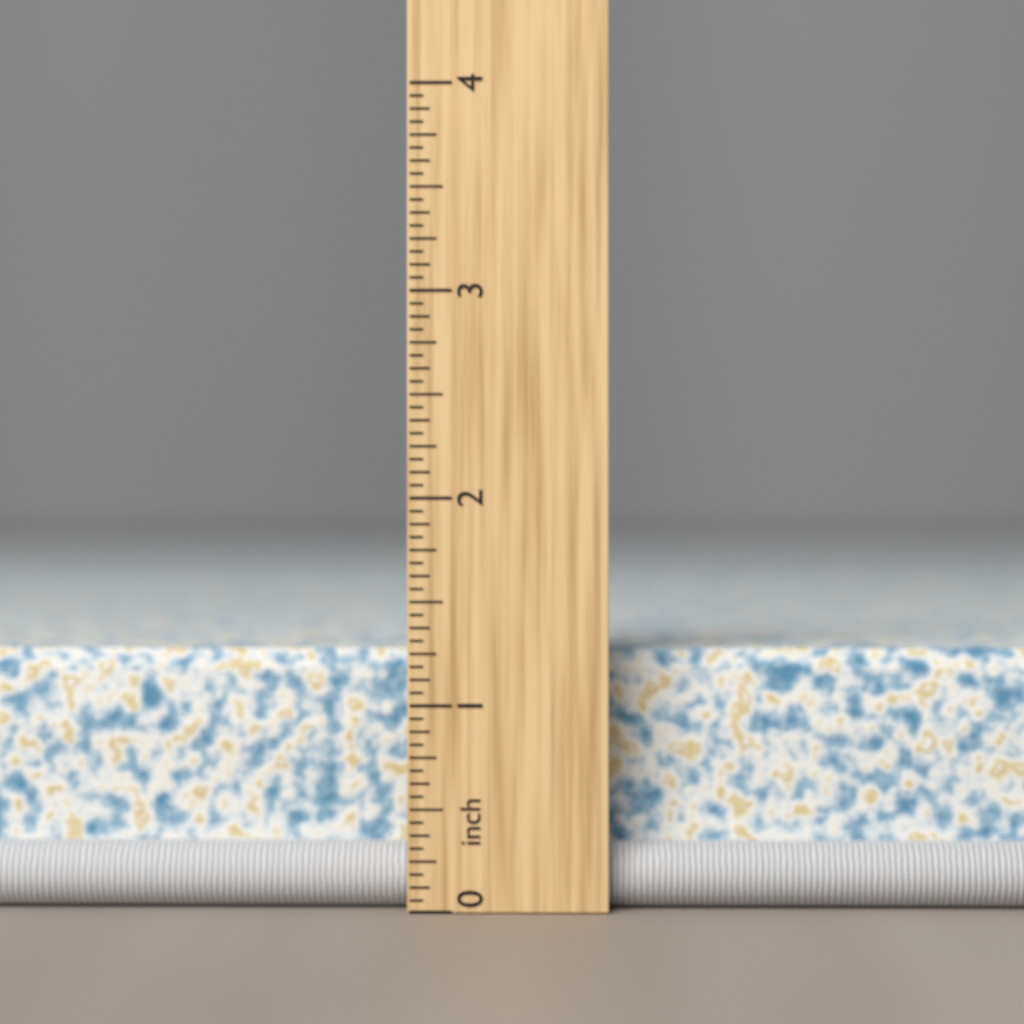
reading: 1.2500 inch
